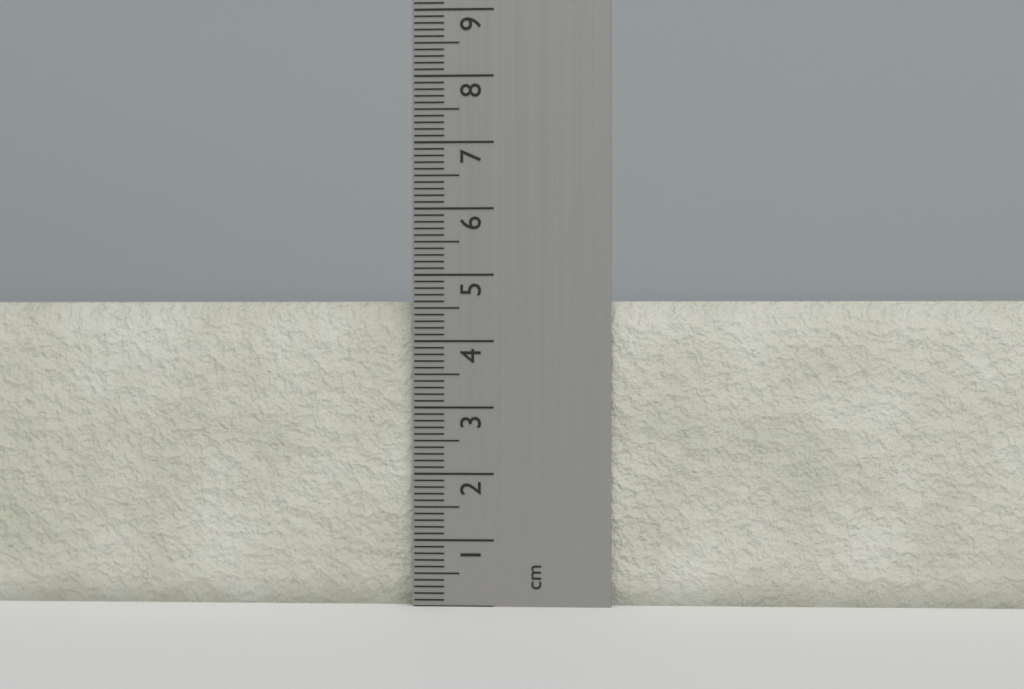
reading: 4.6 cm
